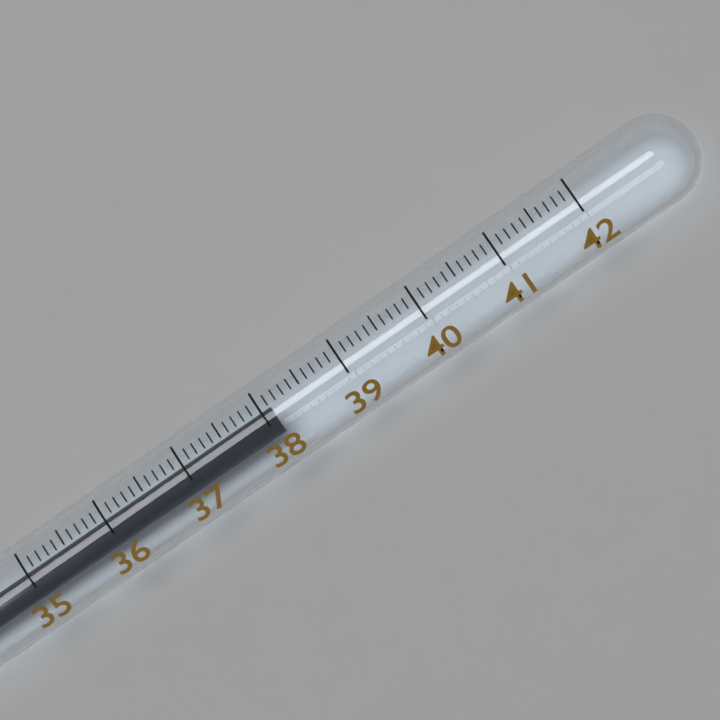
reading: 38.1 (no unit)
